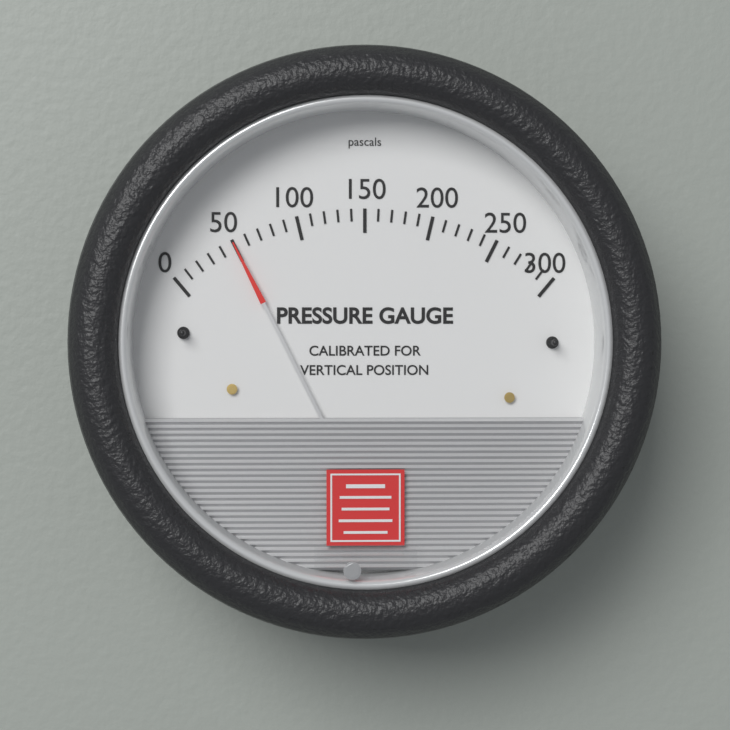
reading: 50 Pa
